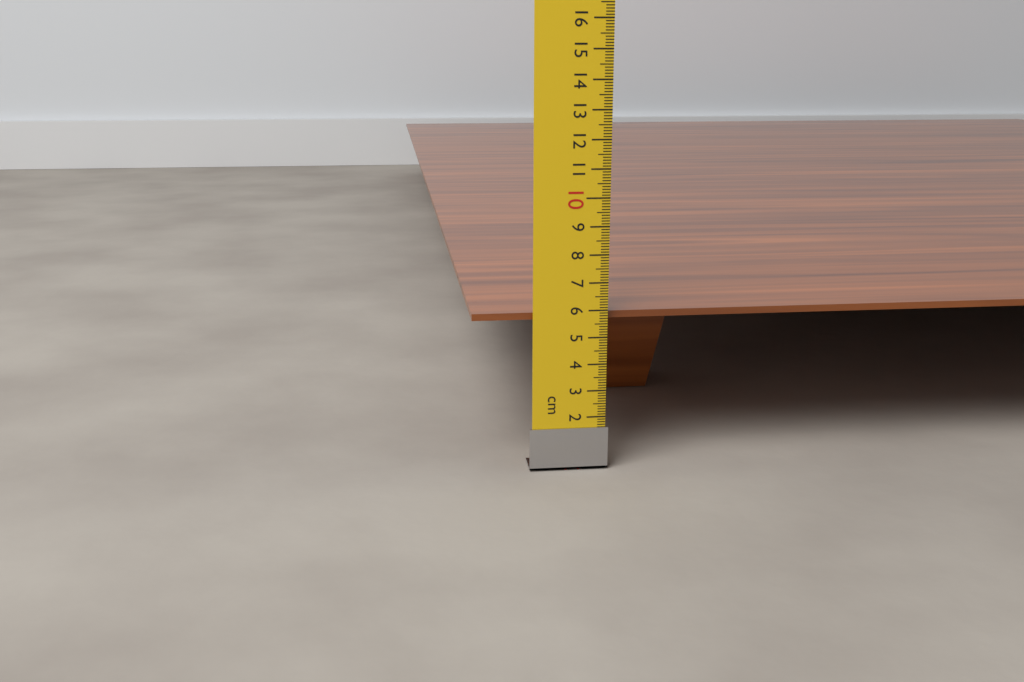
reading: 5.9 cm
